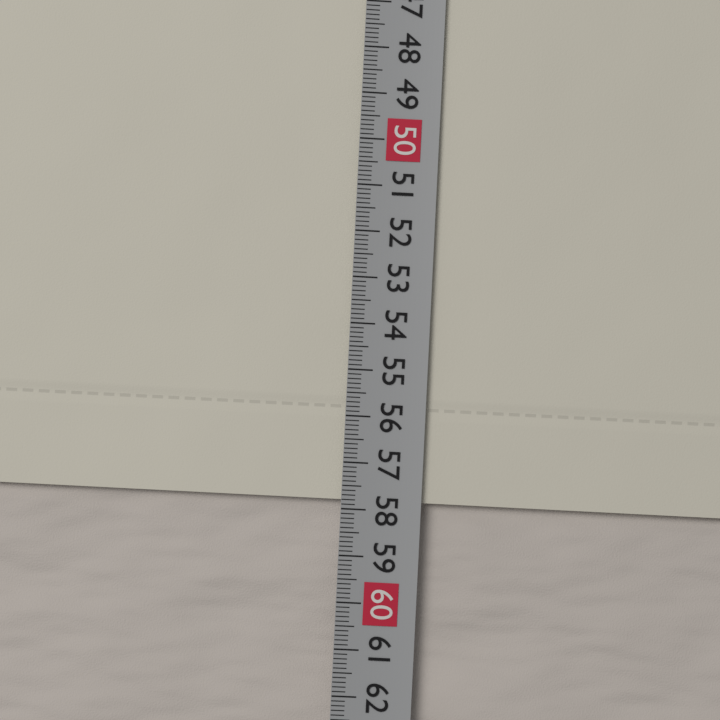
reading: 57.8 cm
